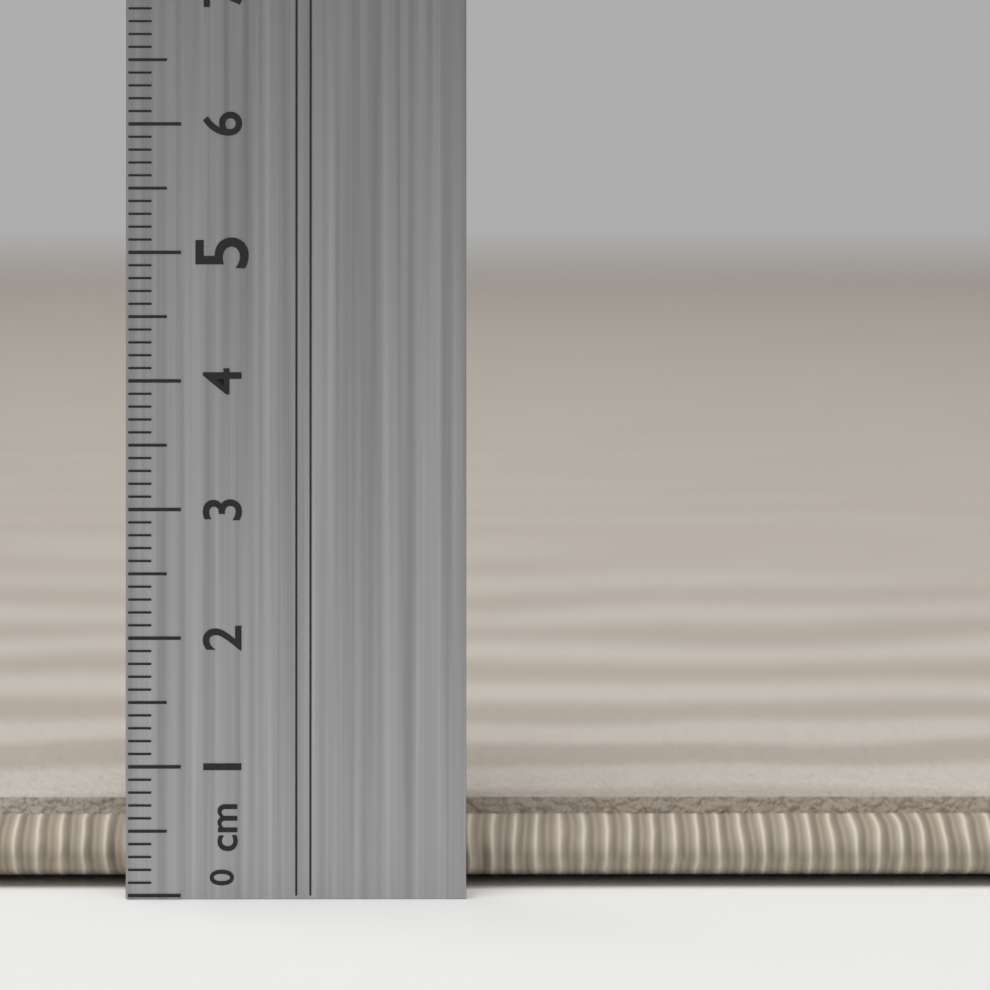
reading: 0.6 cm
